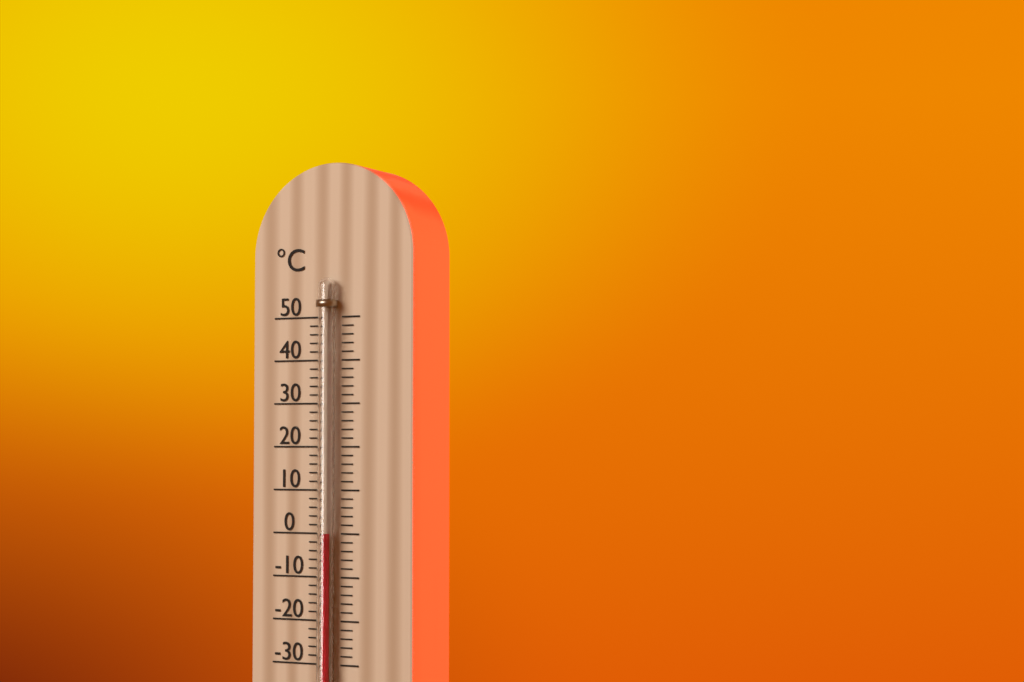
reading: 0 °C
